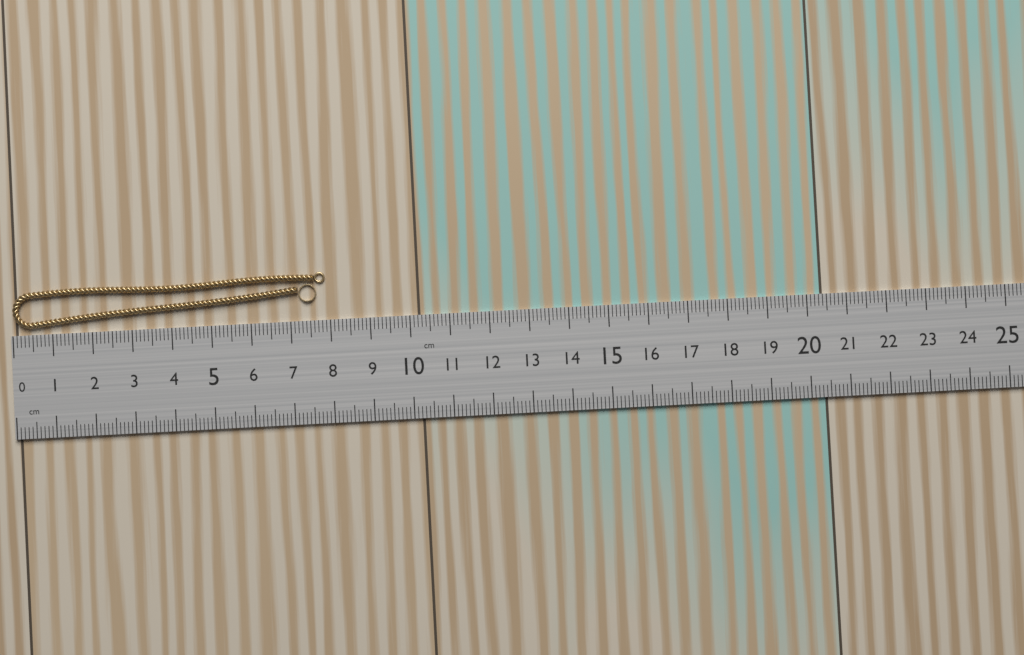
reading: 7.9 cm
